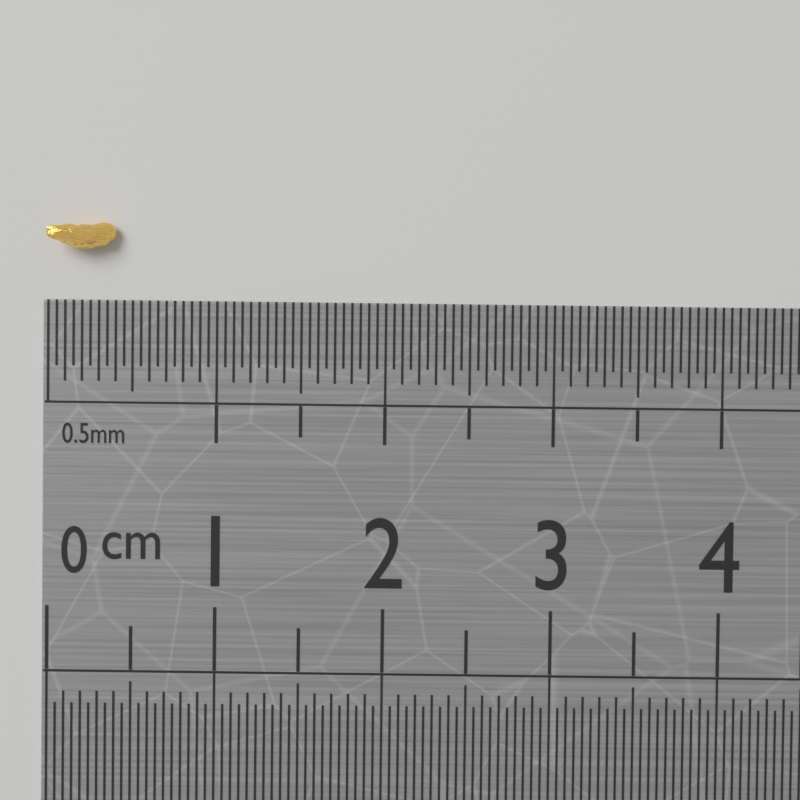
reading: 0.40 cm
